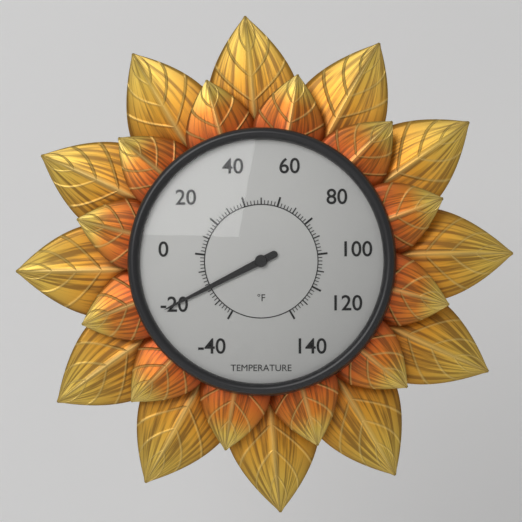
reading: -20 °F
